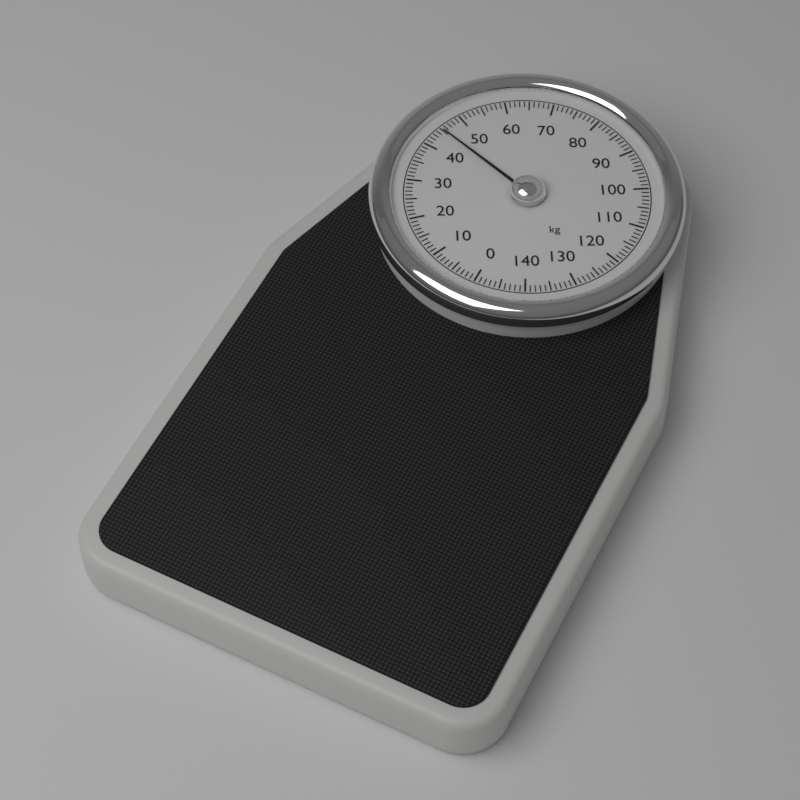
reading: 45 kg
